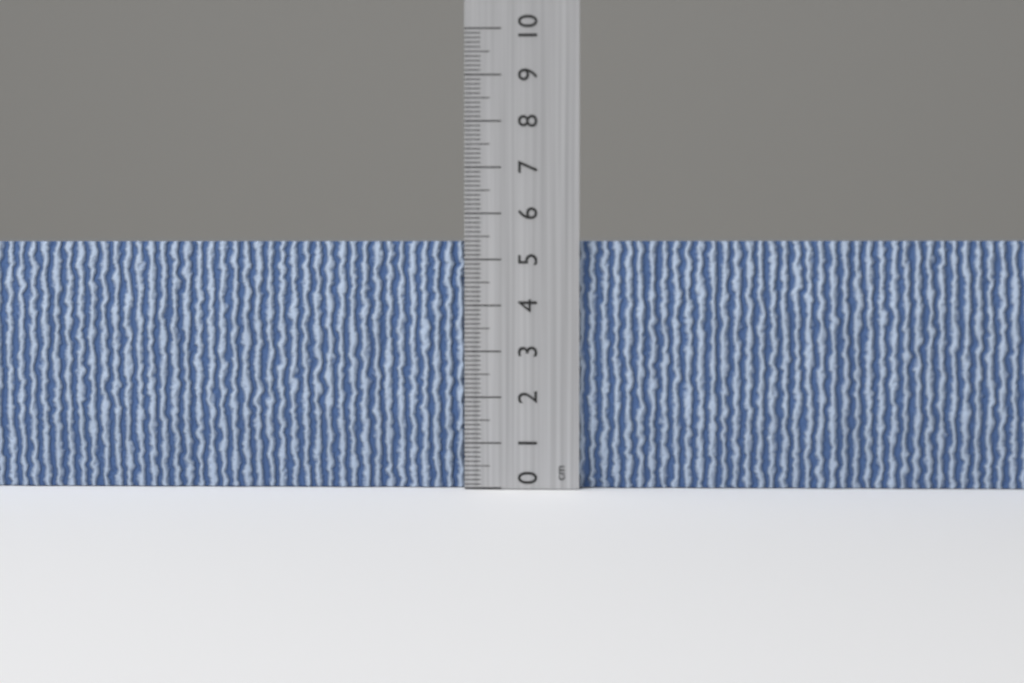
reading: 5.4 cm
